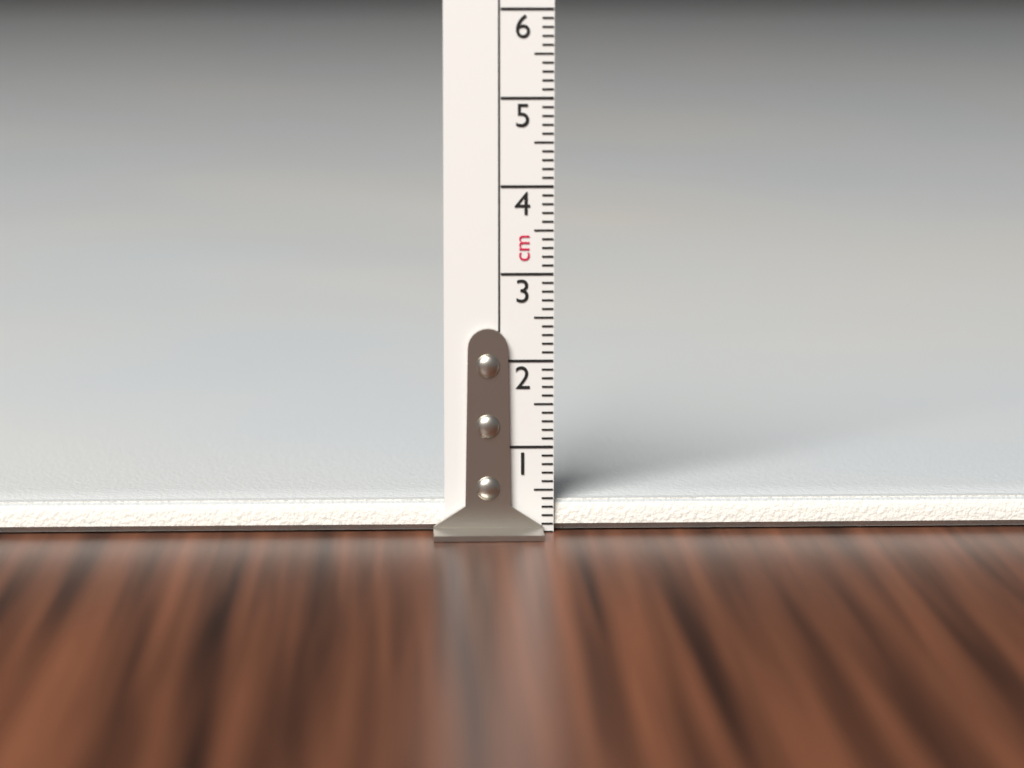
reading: 0.4 cm
